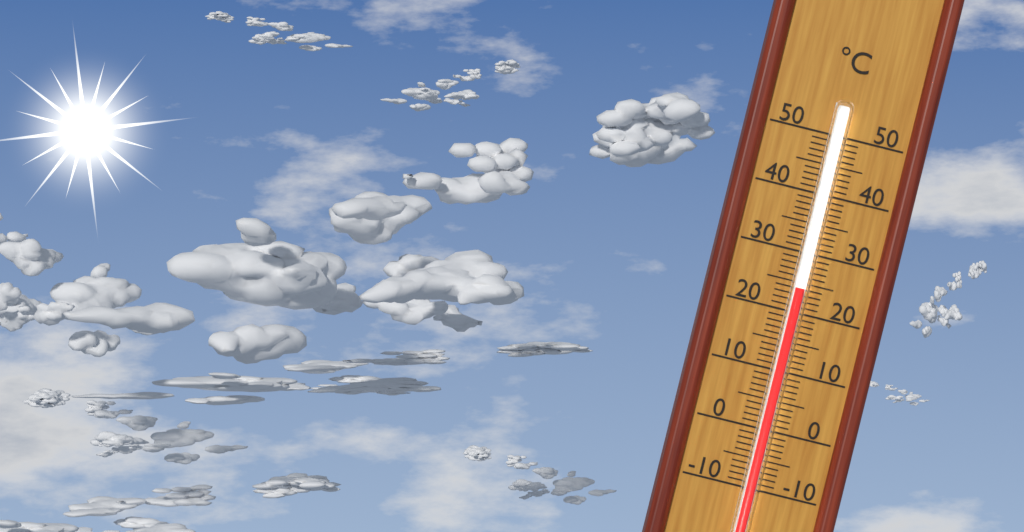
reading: 24 °C
